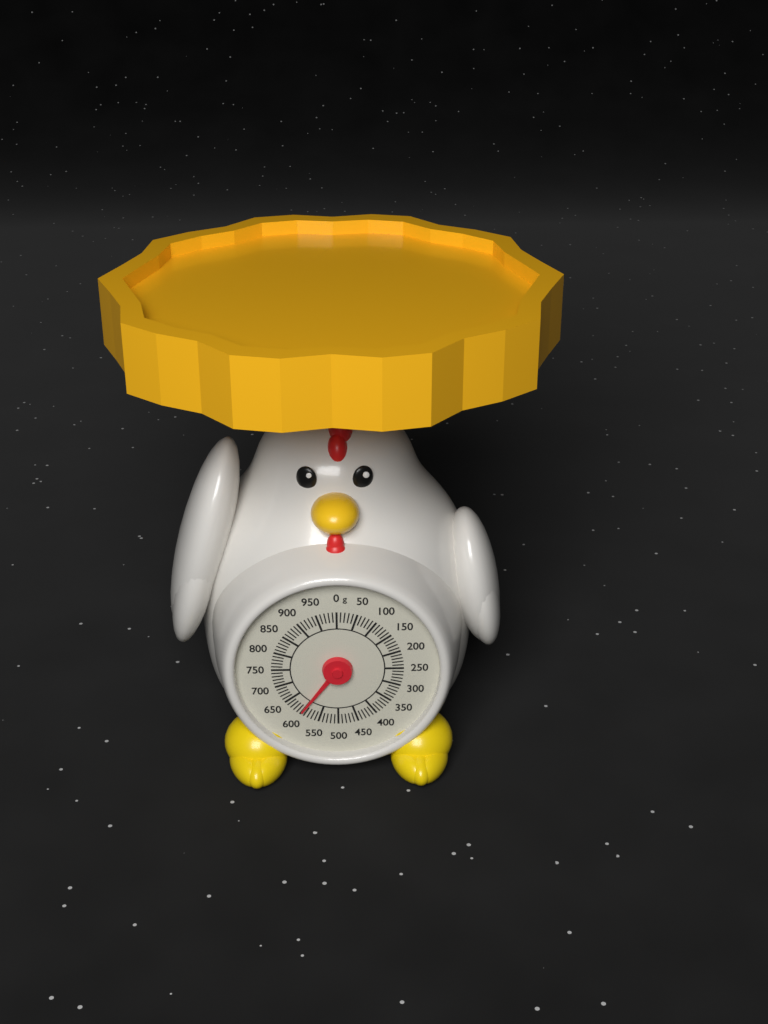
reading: 600 g
